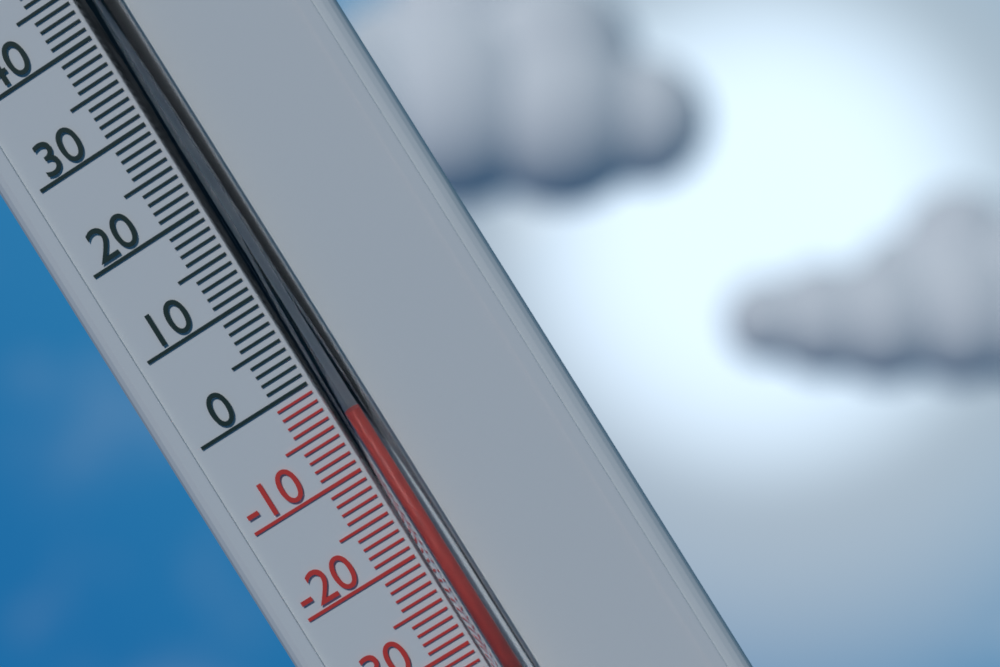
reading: -5 °C
